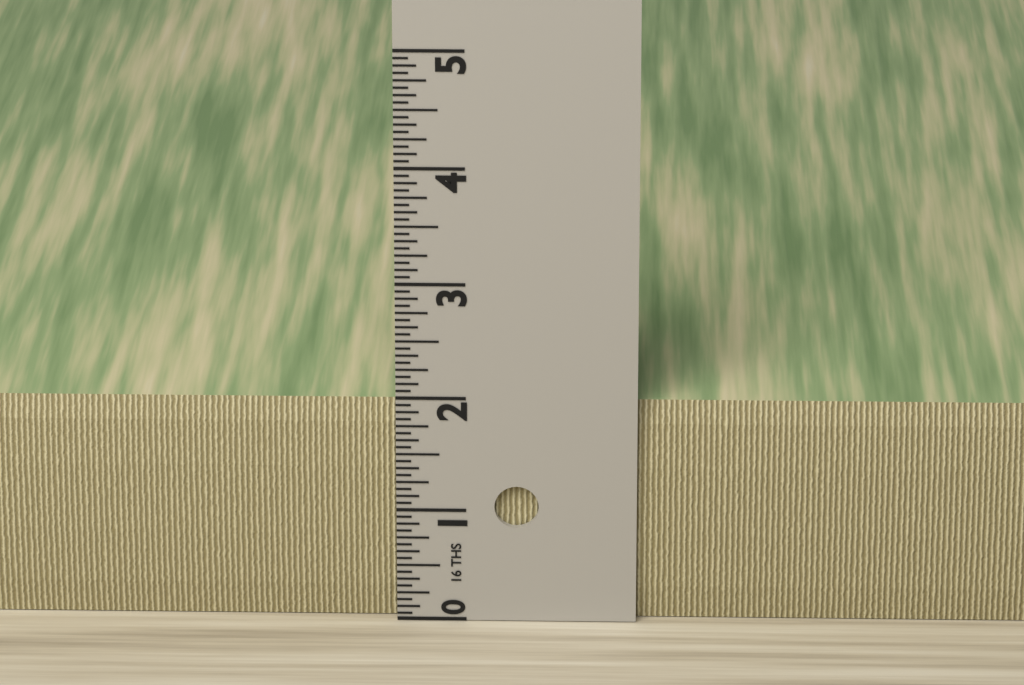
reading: 1.9375 in
